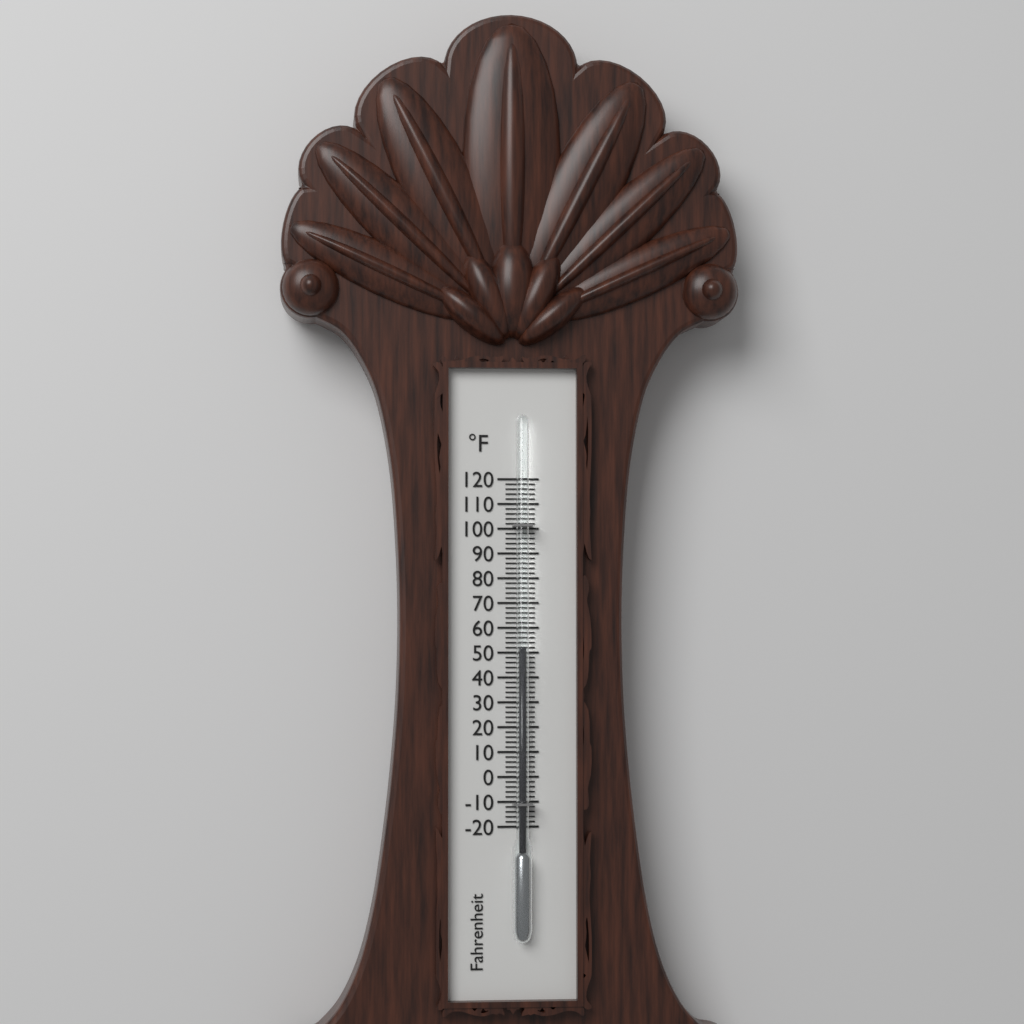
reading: 52 °F
